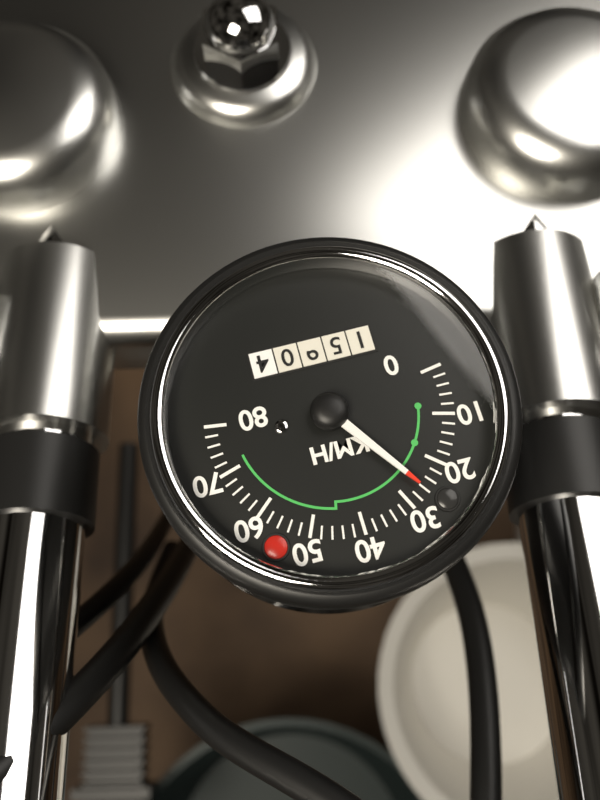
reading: 26 km/h
